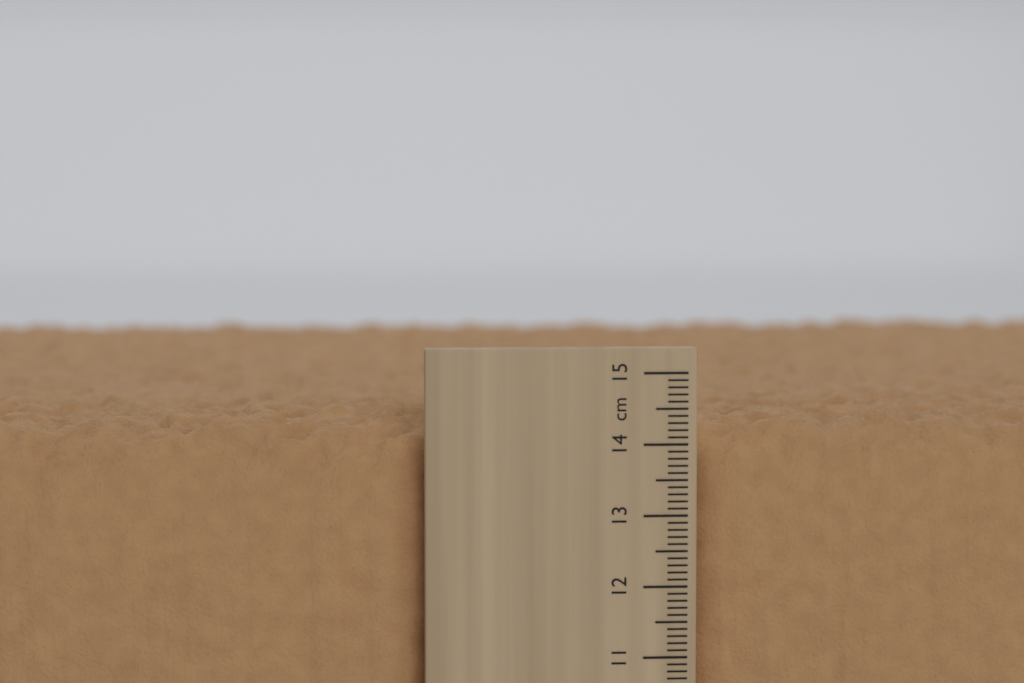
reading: 14.4 cm
